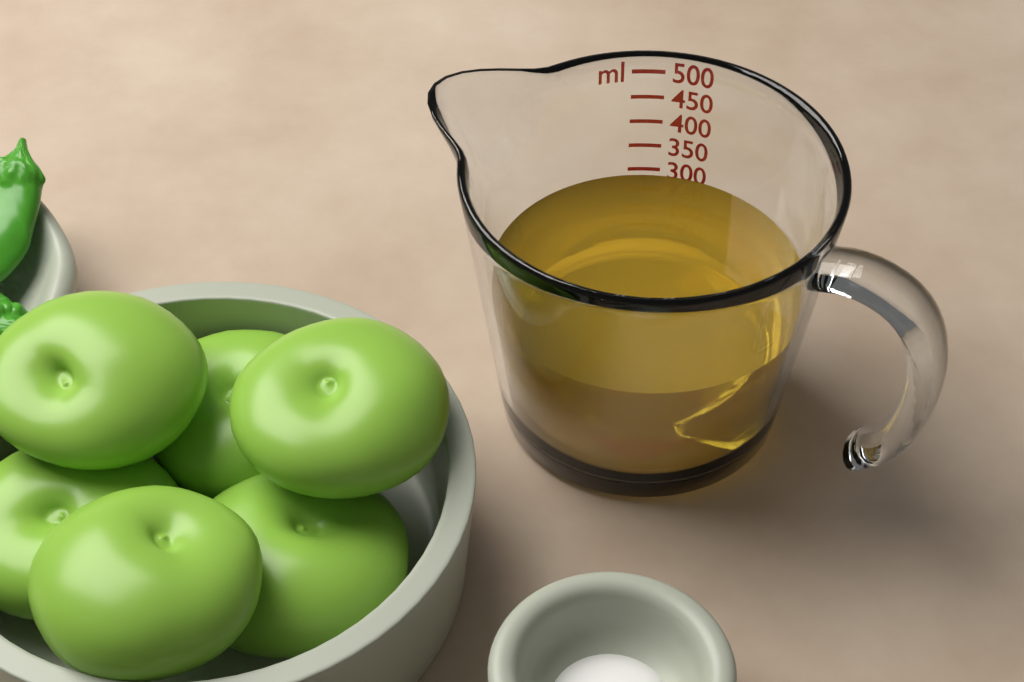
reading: 300 ml
